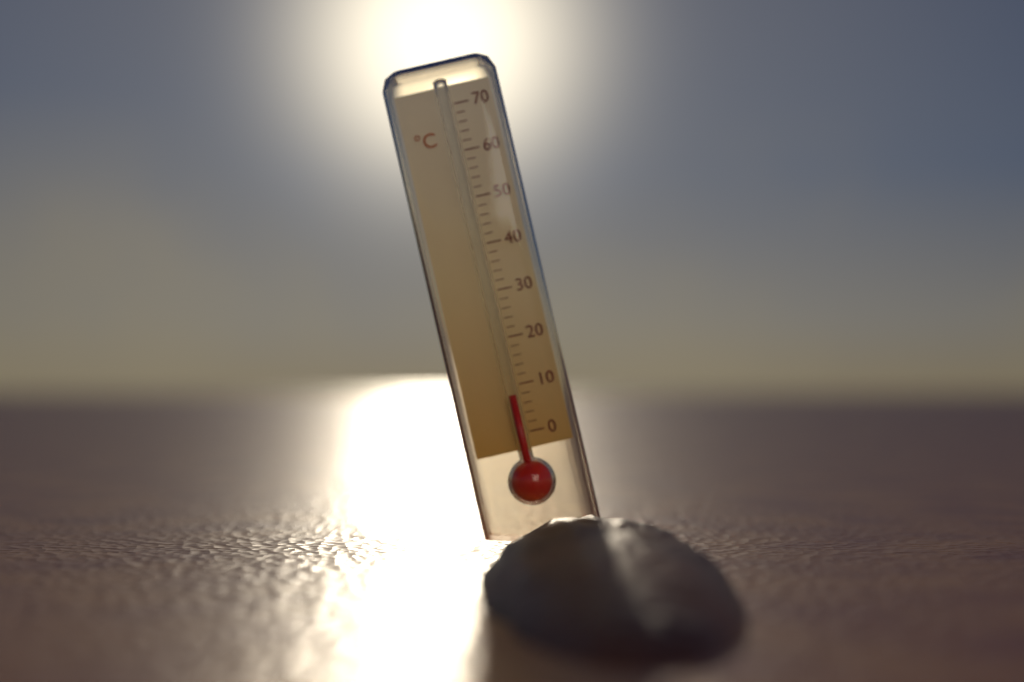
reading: 8 °C
